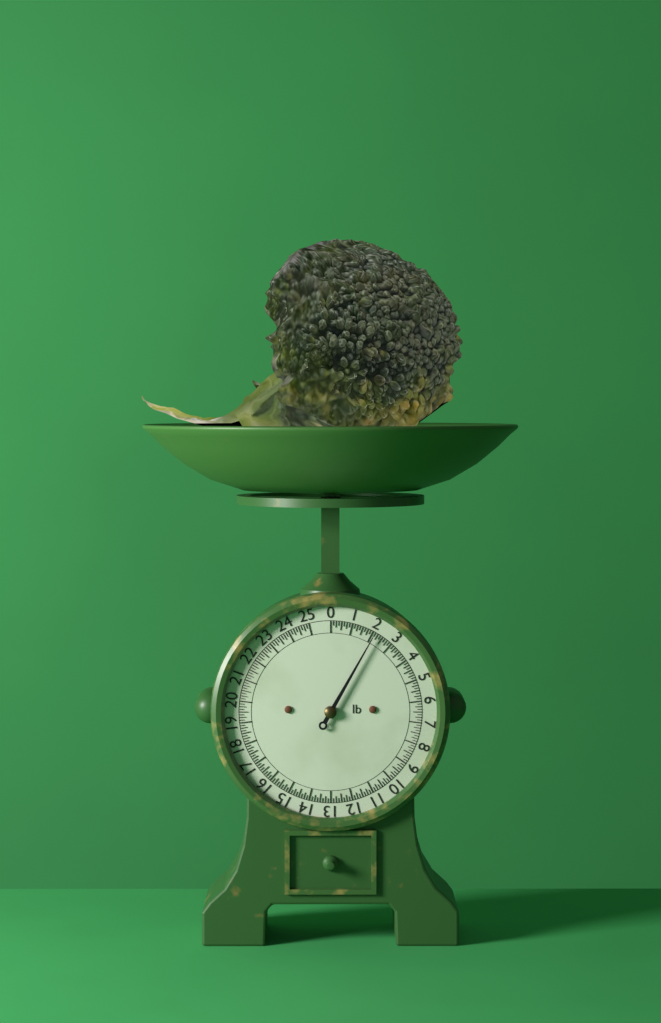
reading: 2.125 lb
